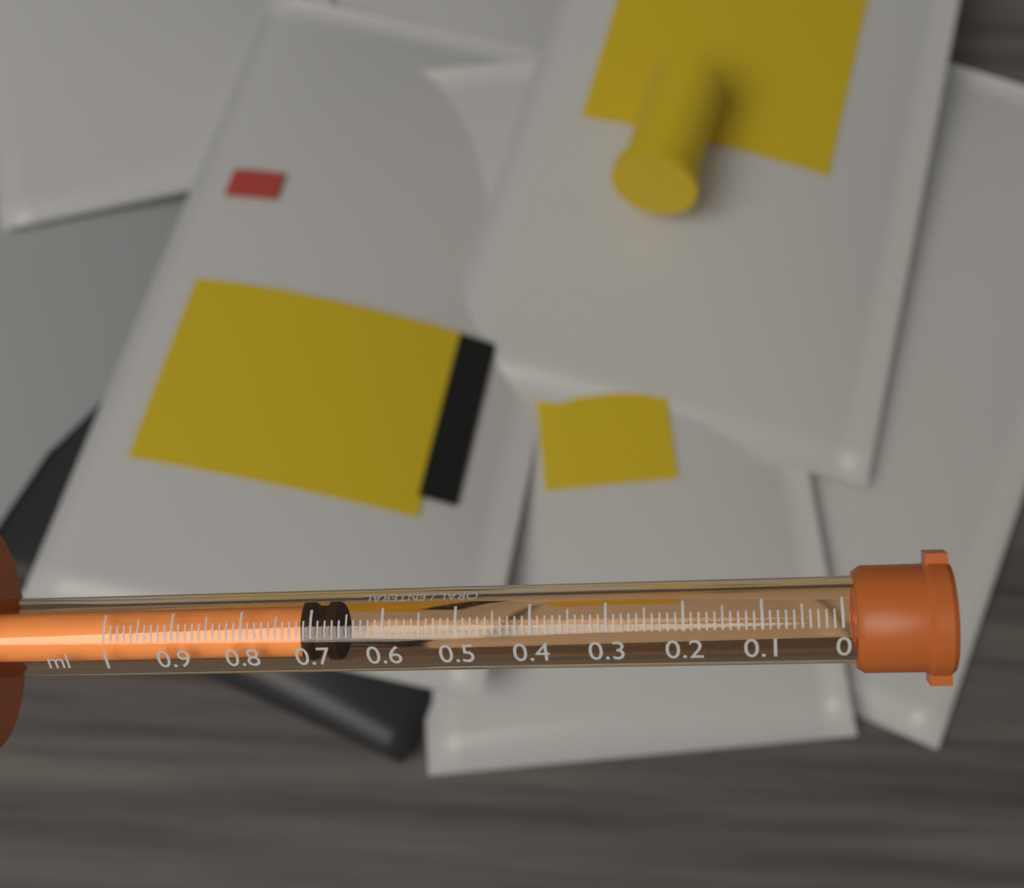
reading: 0.67 ml
